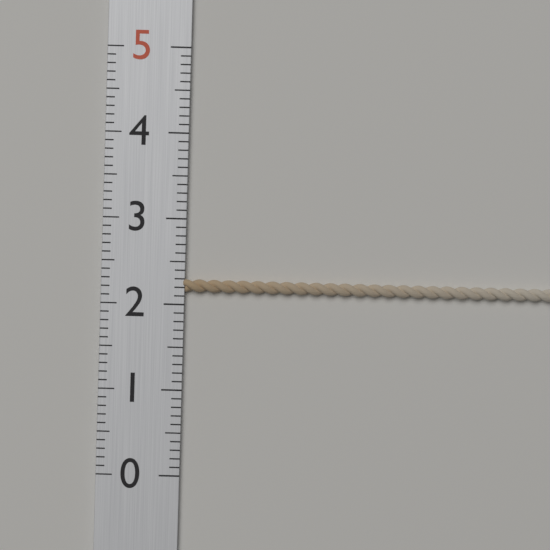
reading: 2.3 (no unit)
